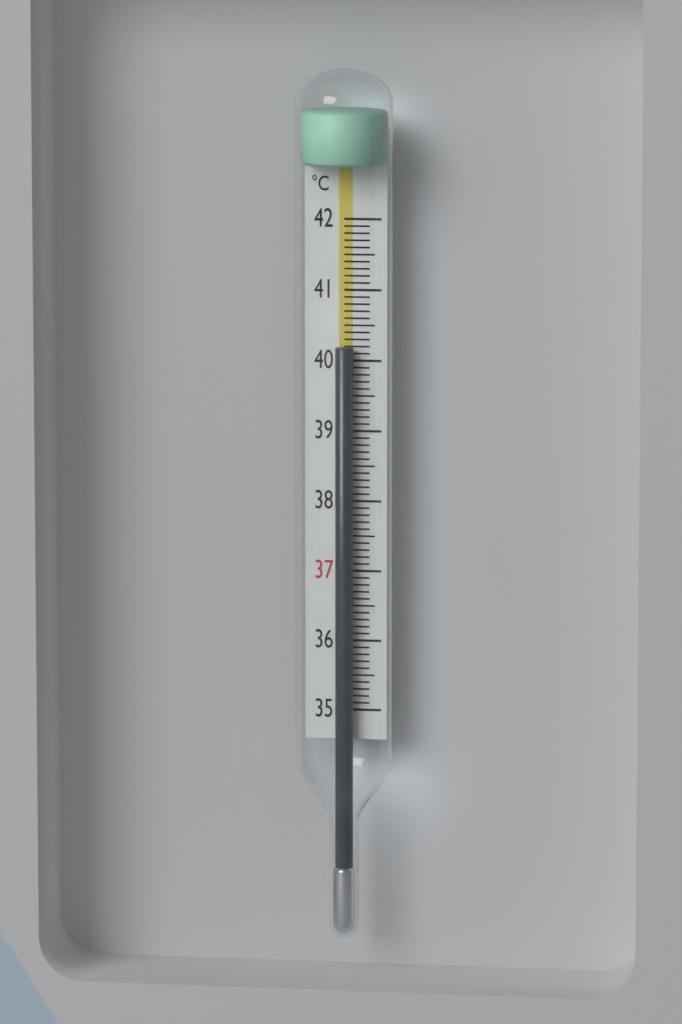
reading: 40.2 °C
